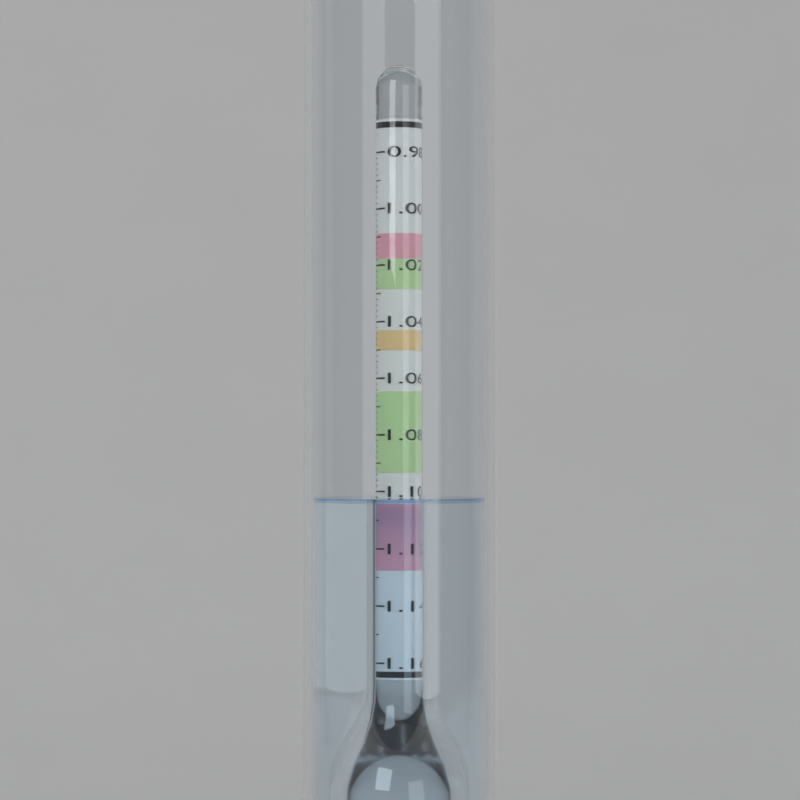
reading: 1.102 (no unit)
